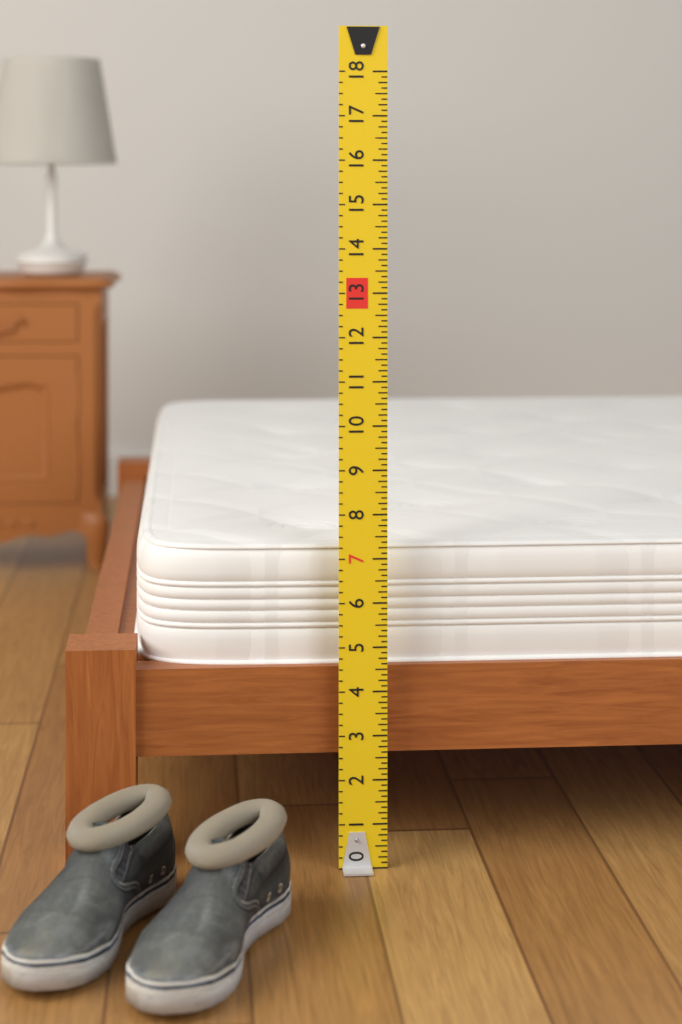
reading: 7.250 (no unit)
